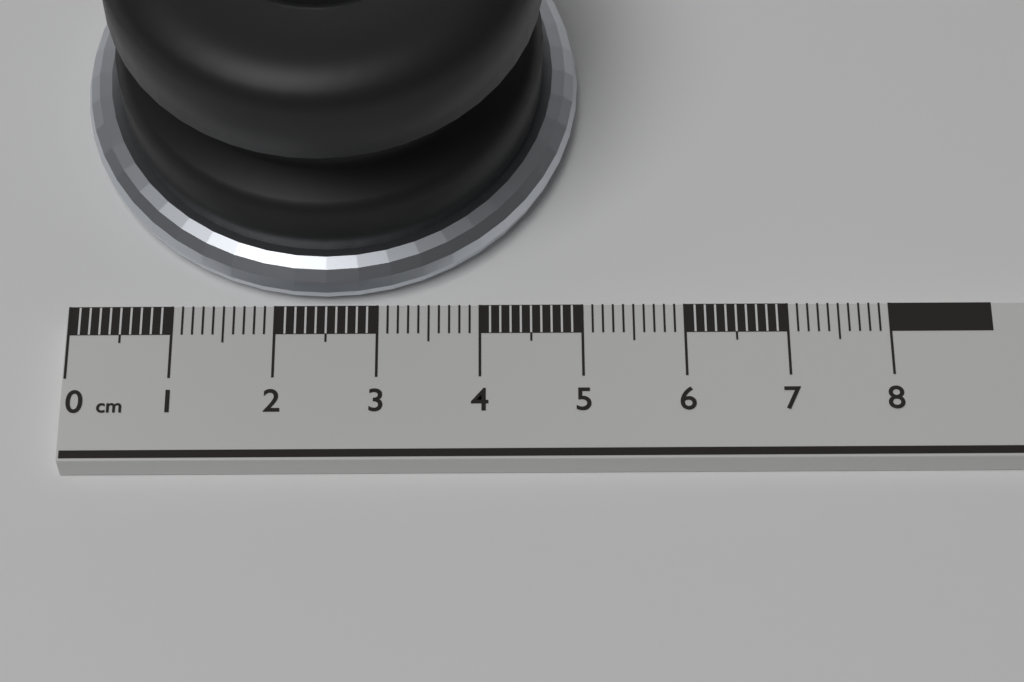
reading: 5.0 cm
